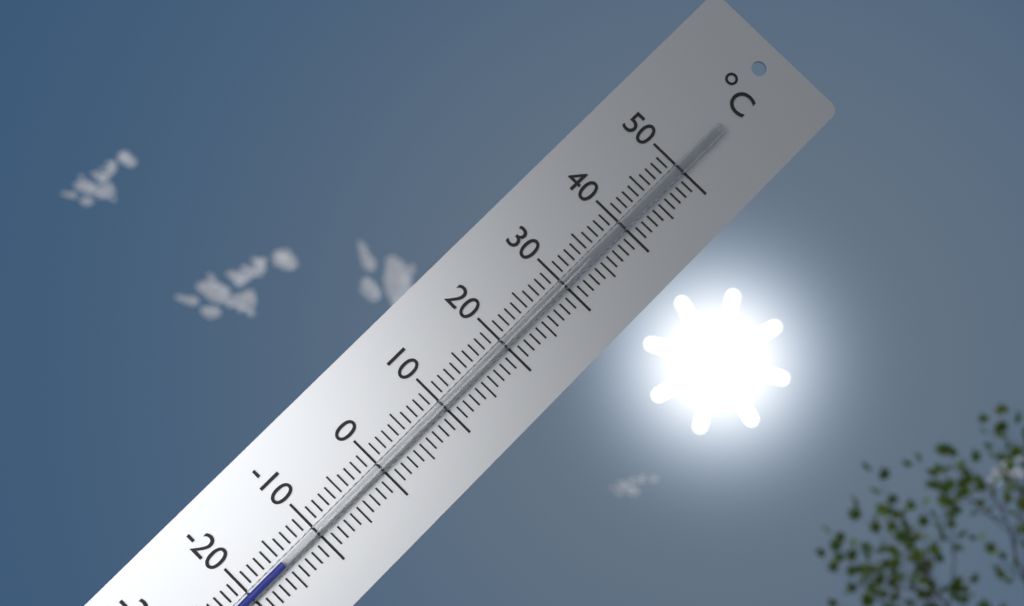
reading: -15 °C
